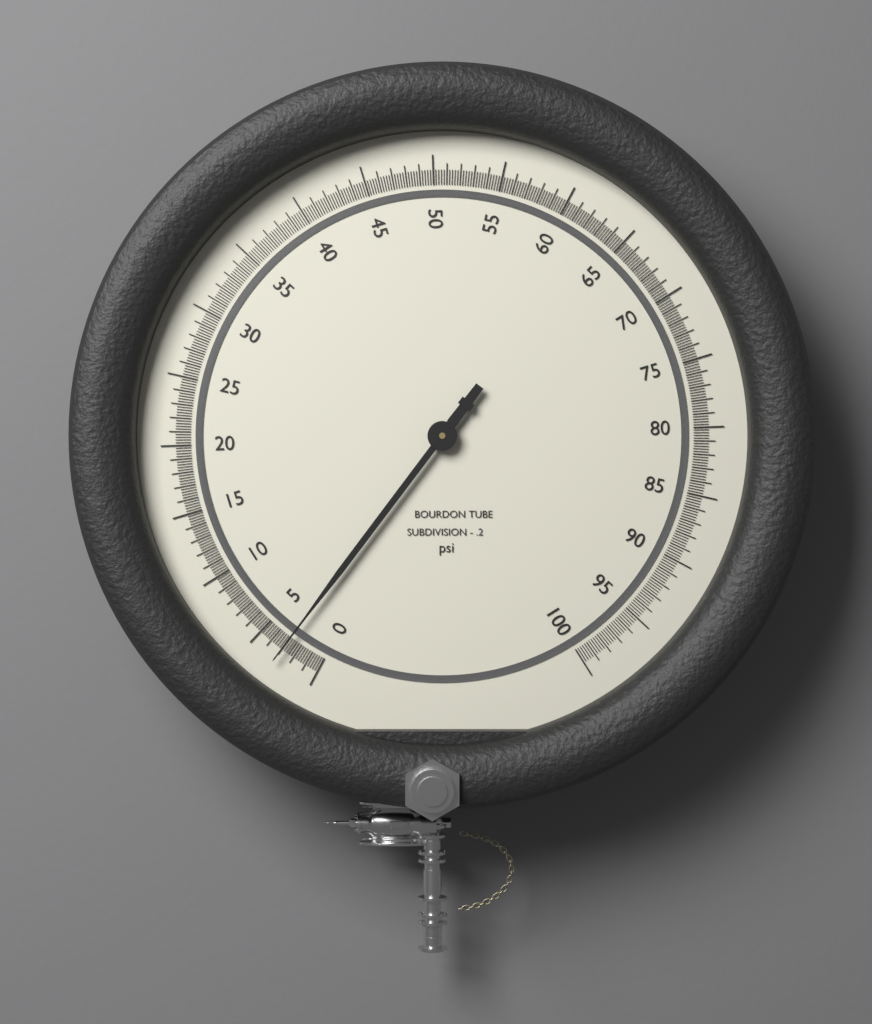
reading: 3.0 psi
